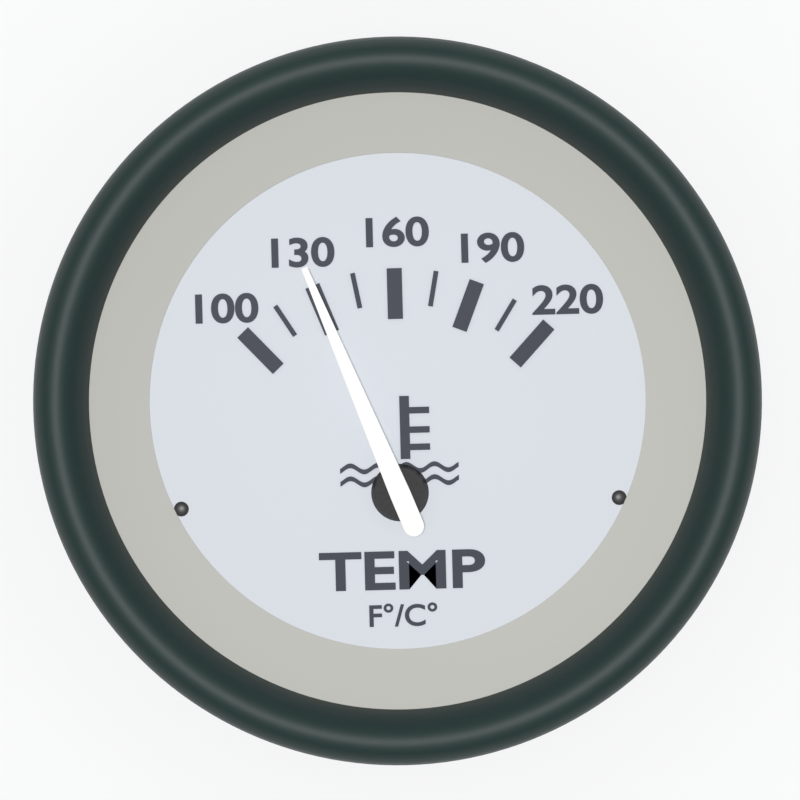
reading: 130 °F
